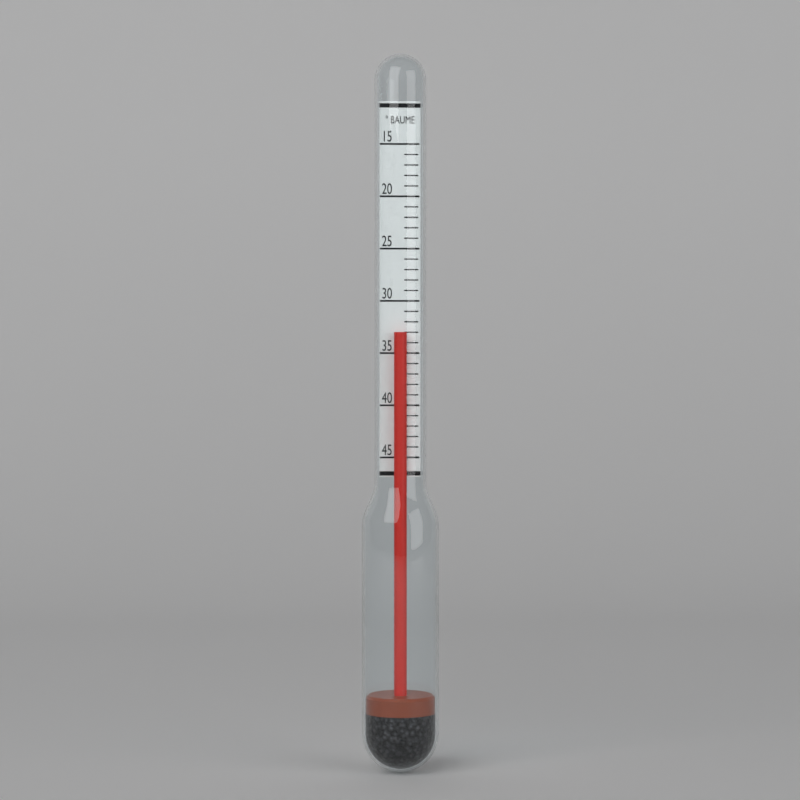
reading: 33 °Baumé
